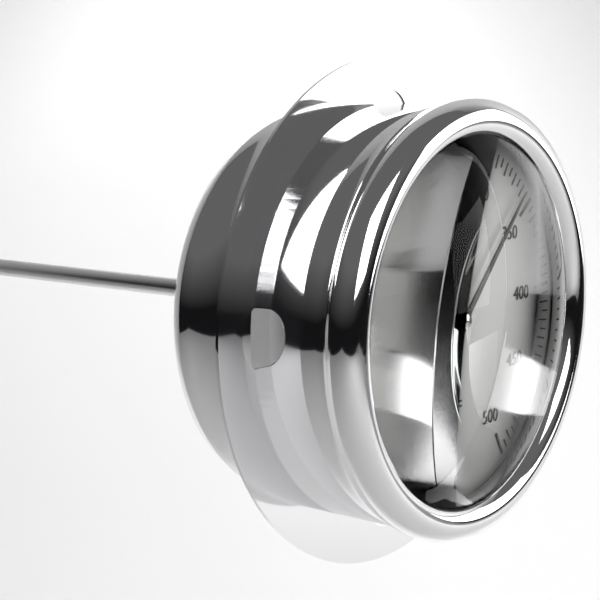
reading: 340 °F
